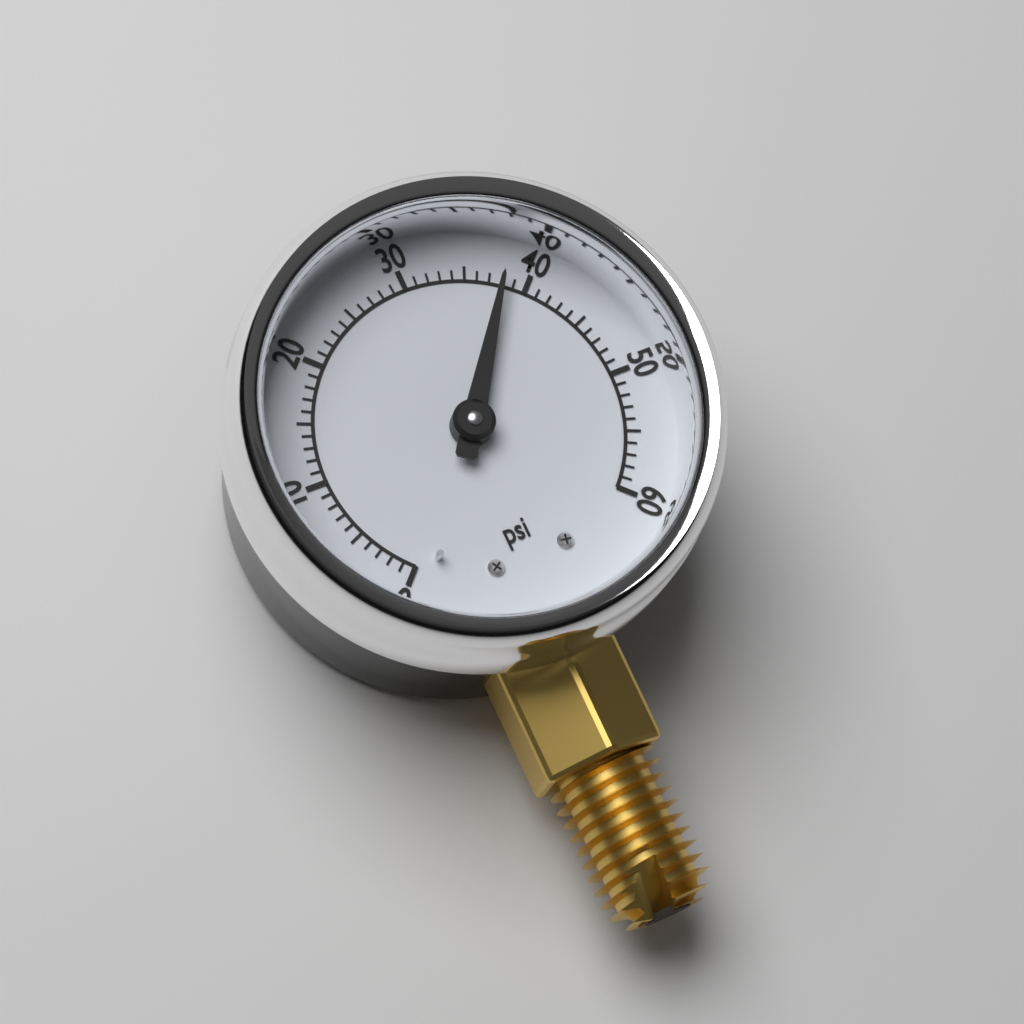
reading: 38 psi
